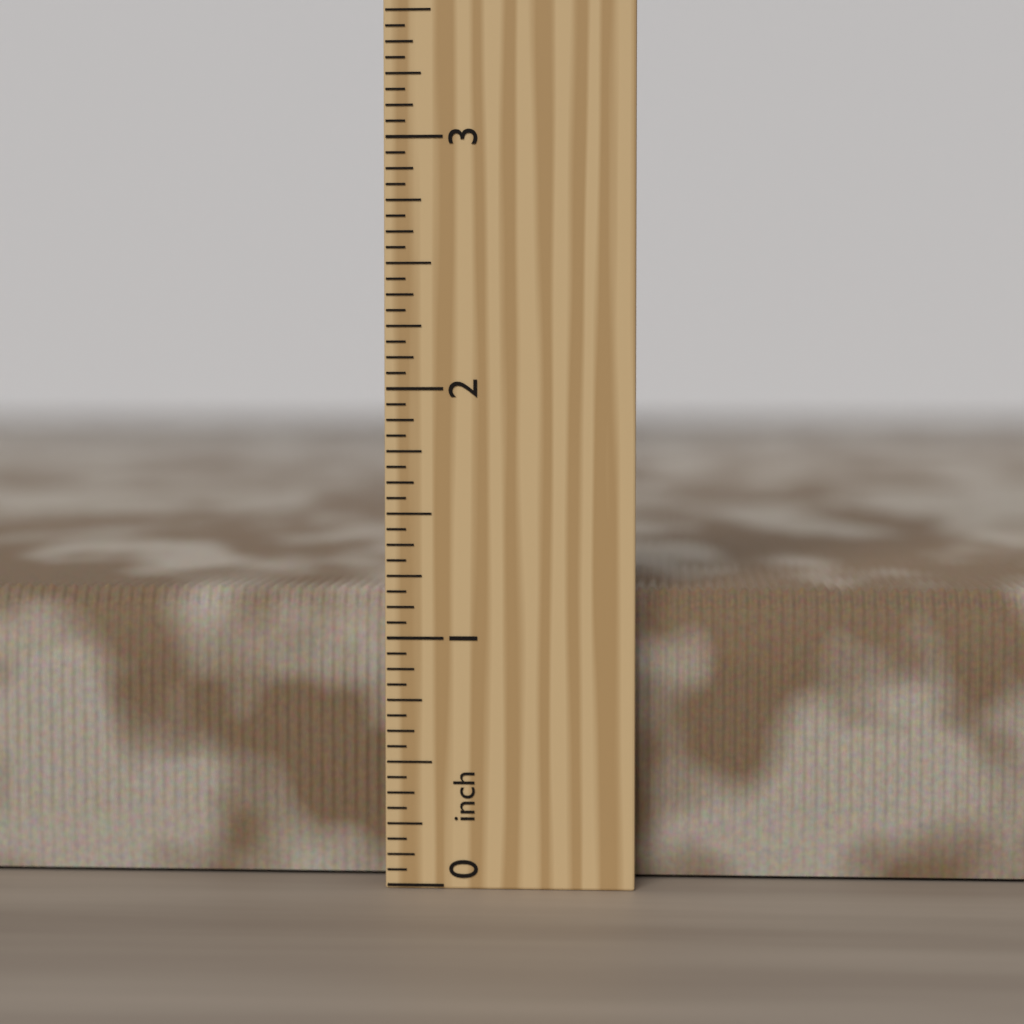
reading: 1.1875 inch
